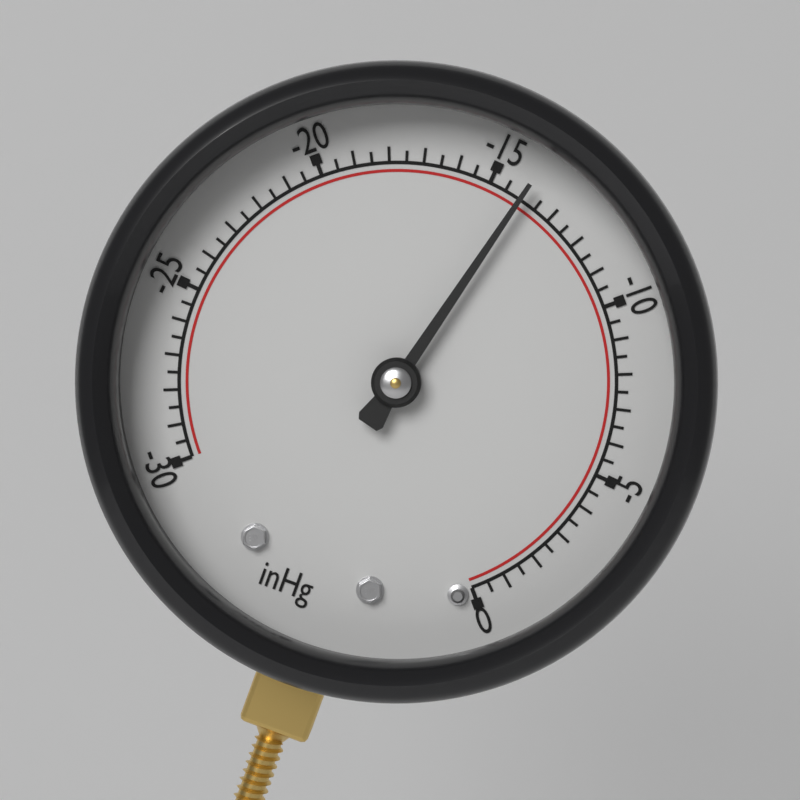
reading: -14.0 inHg
